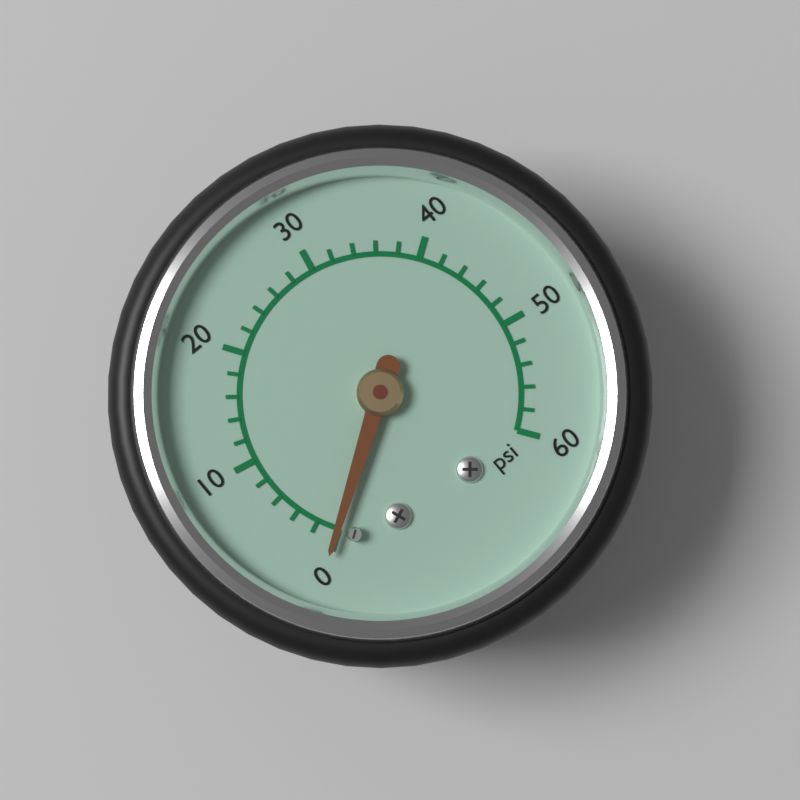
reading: 0 psi
